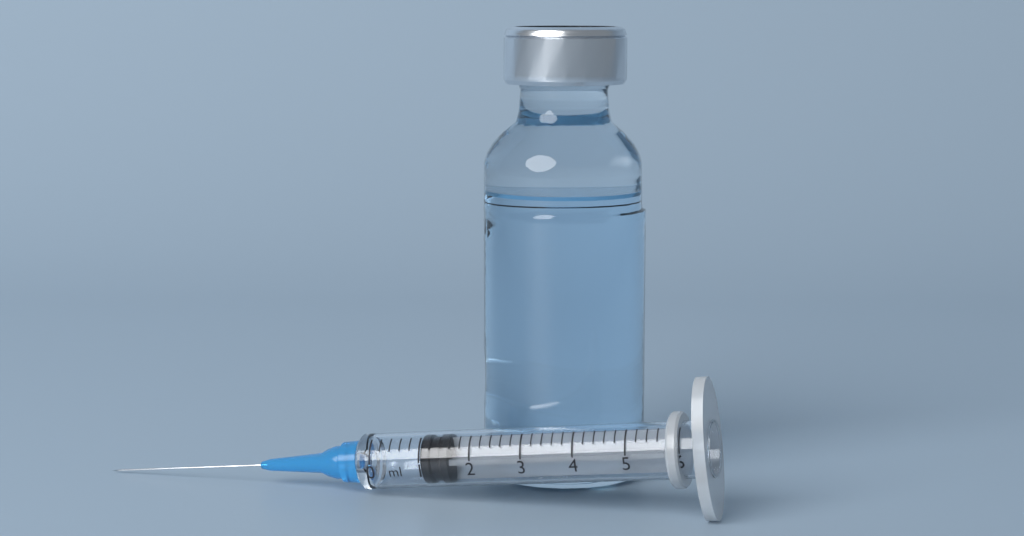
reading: 1.0 ml
